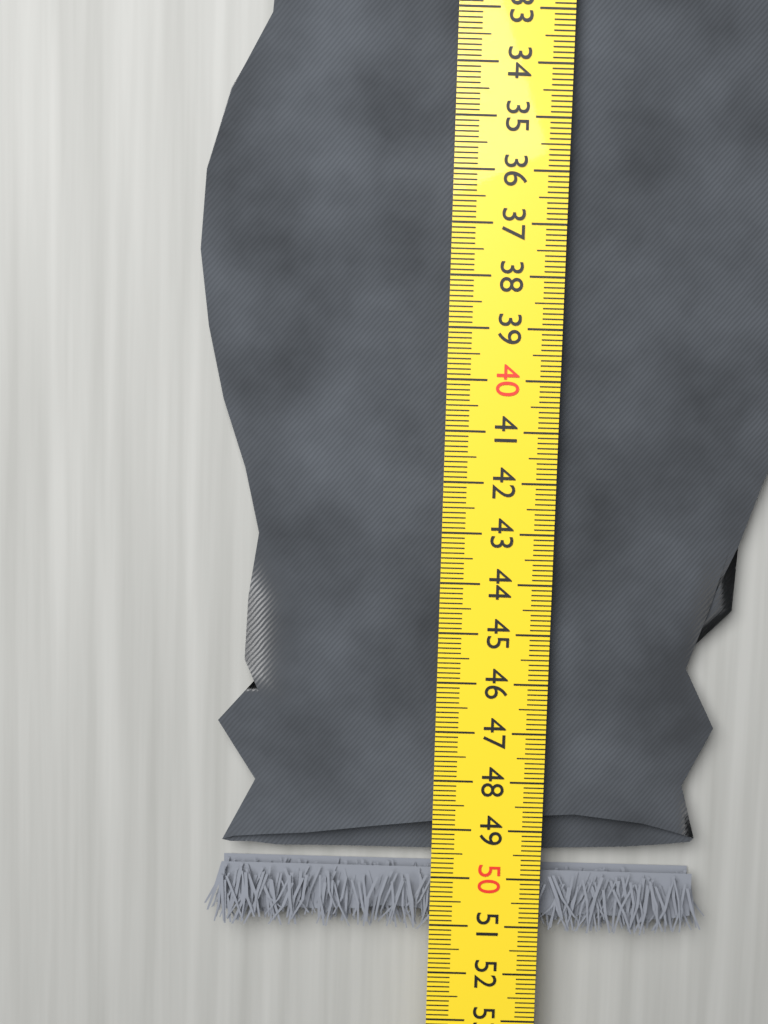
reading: 51.2 cm
